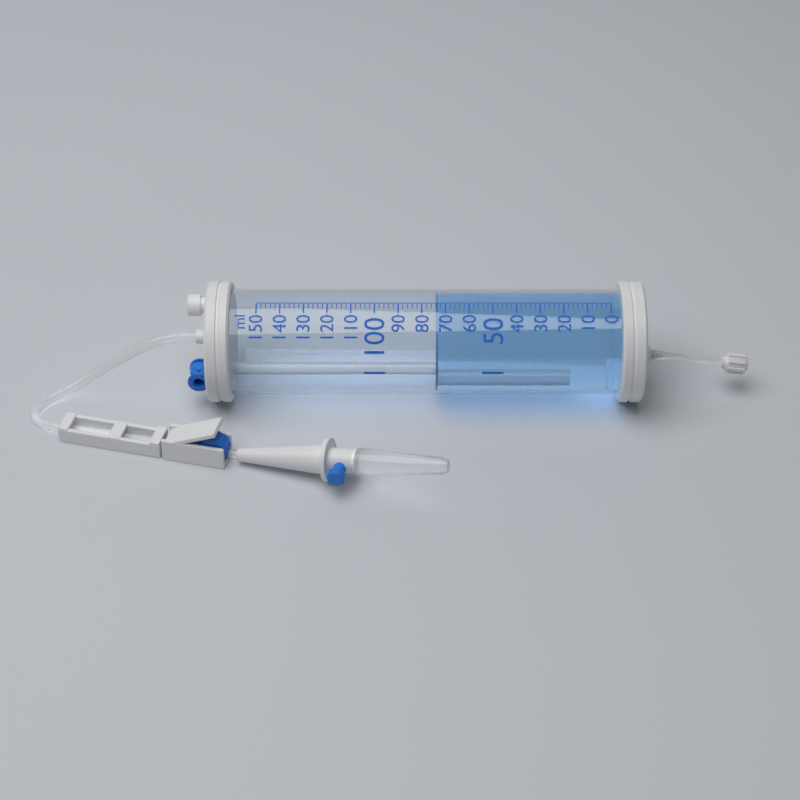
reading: 74 ml
